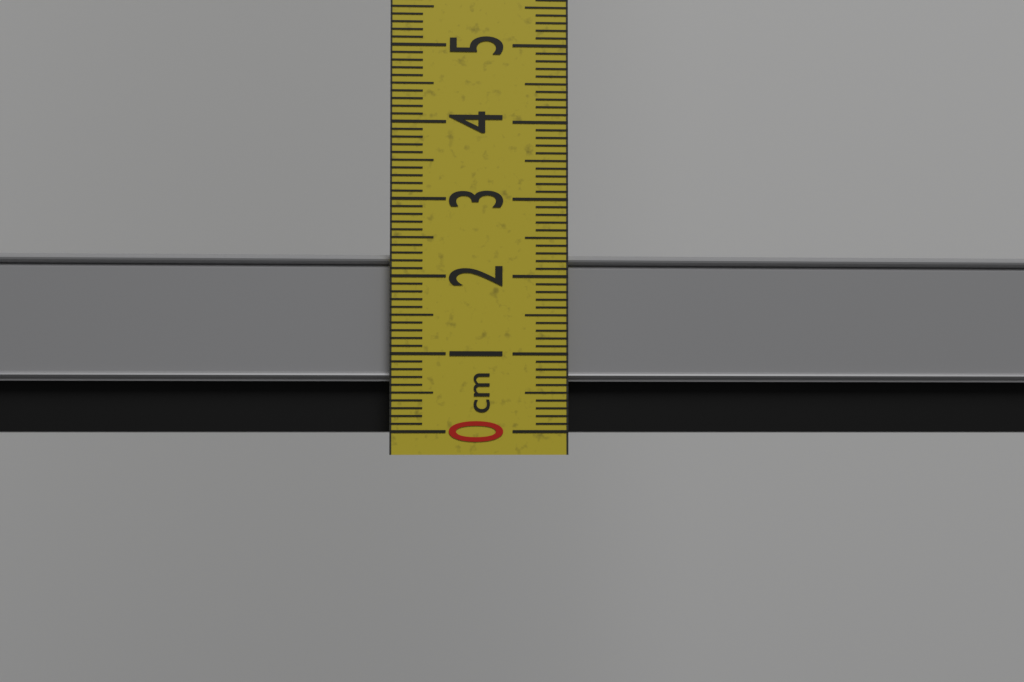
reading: 2.3 cm
